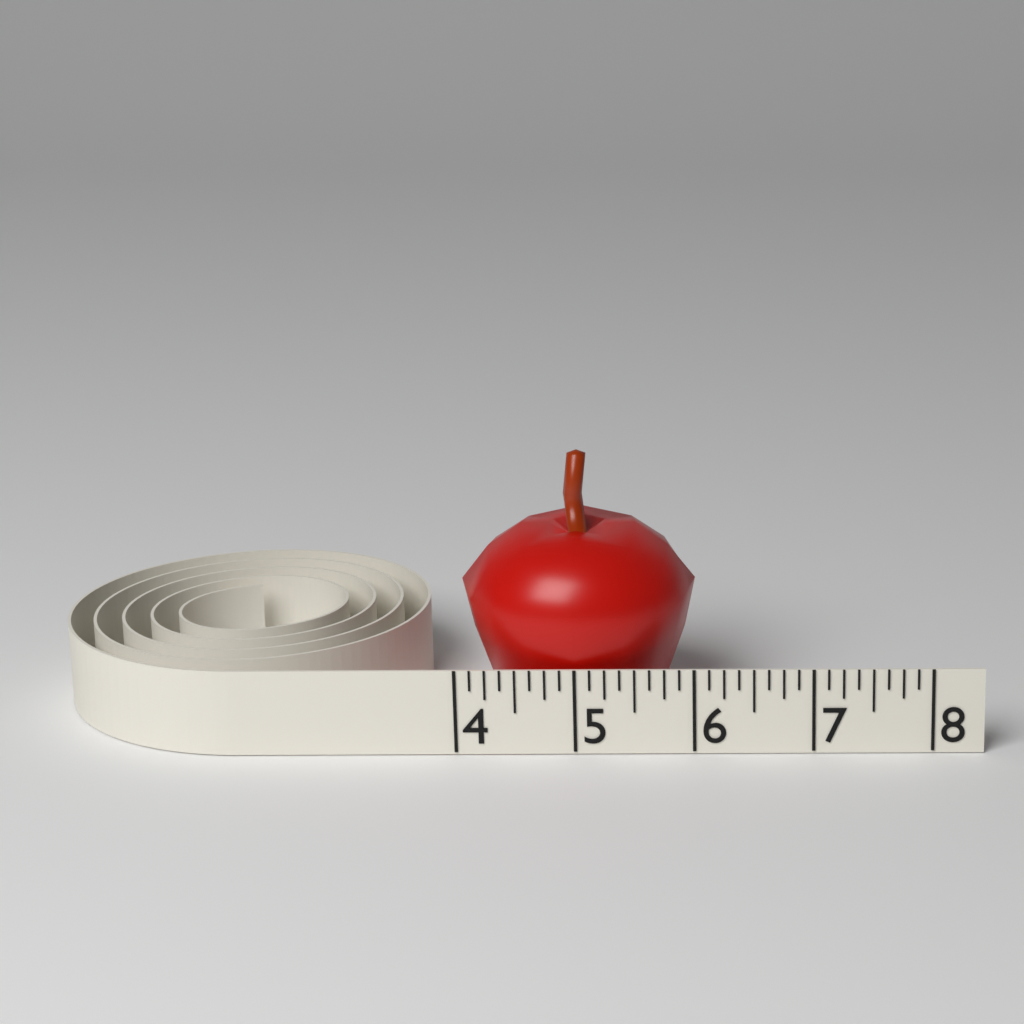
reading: 6.000 (no unit)
